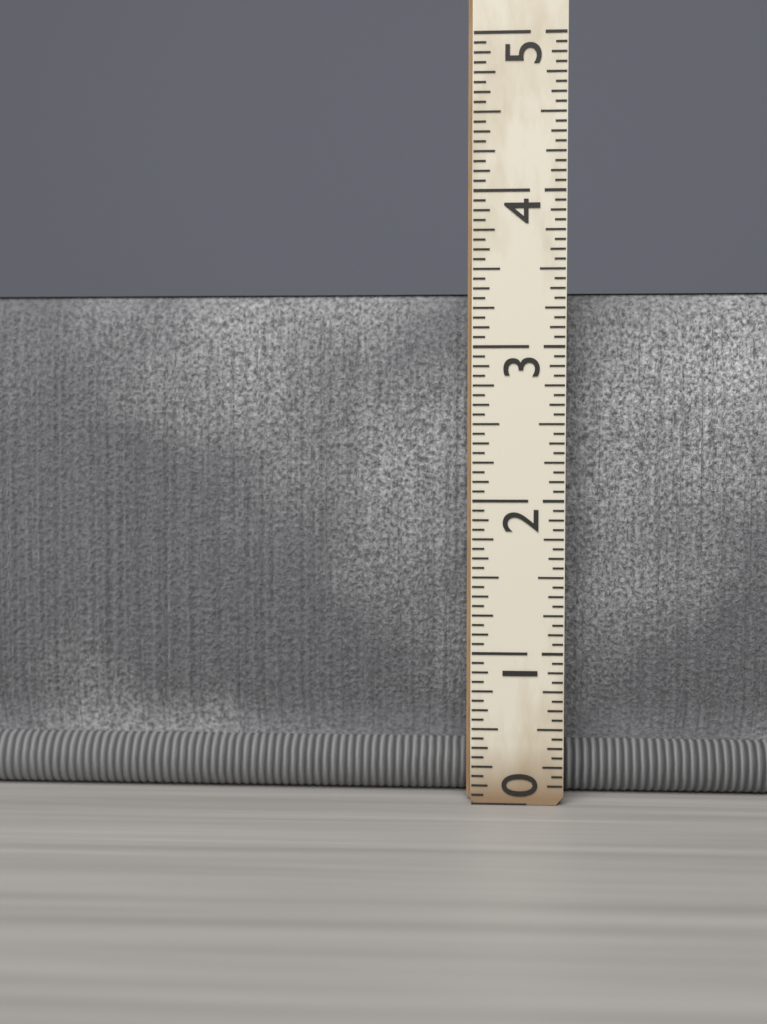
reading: 3.3750 (no unit)
